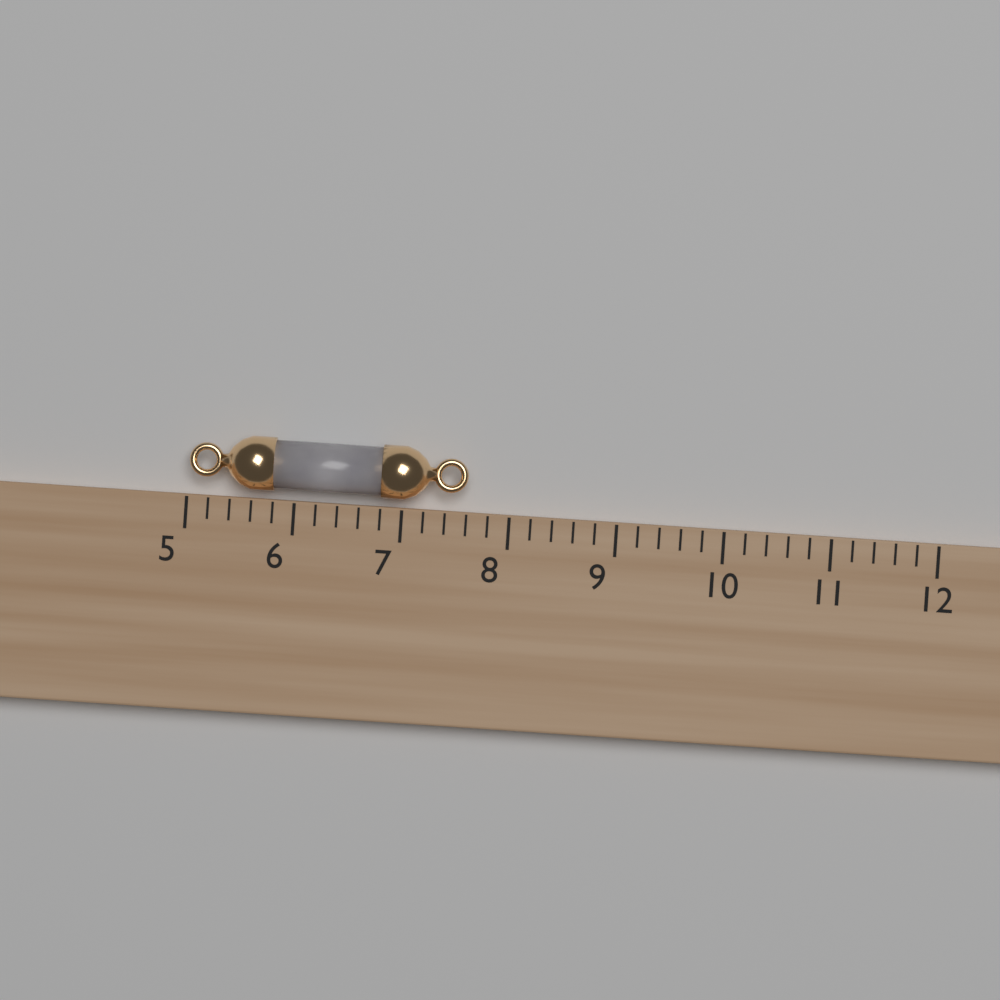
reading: 7.6 (no unit)
